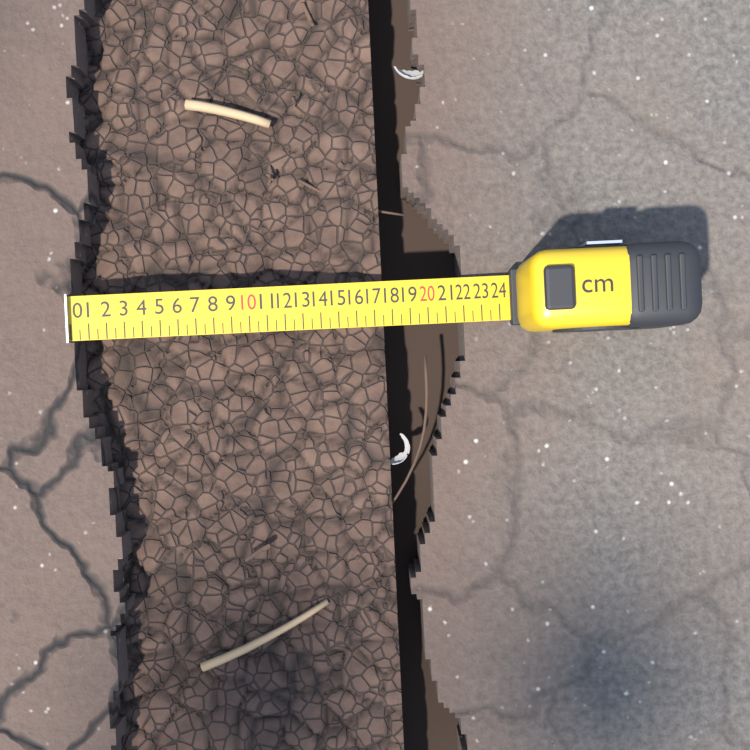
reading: 17.5 cm
